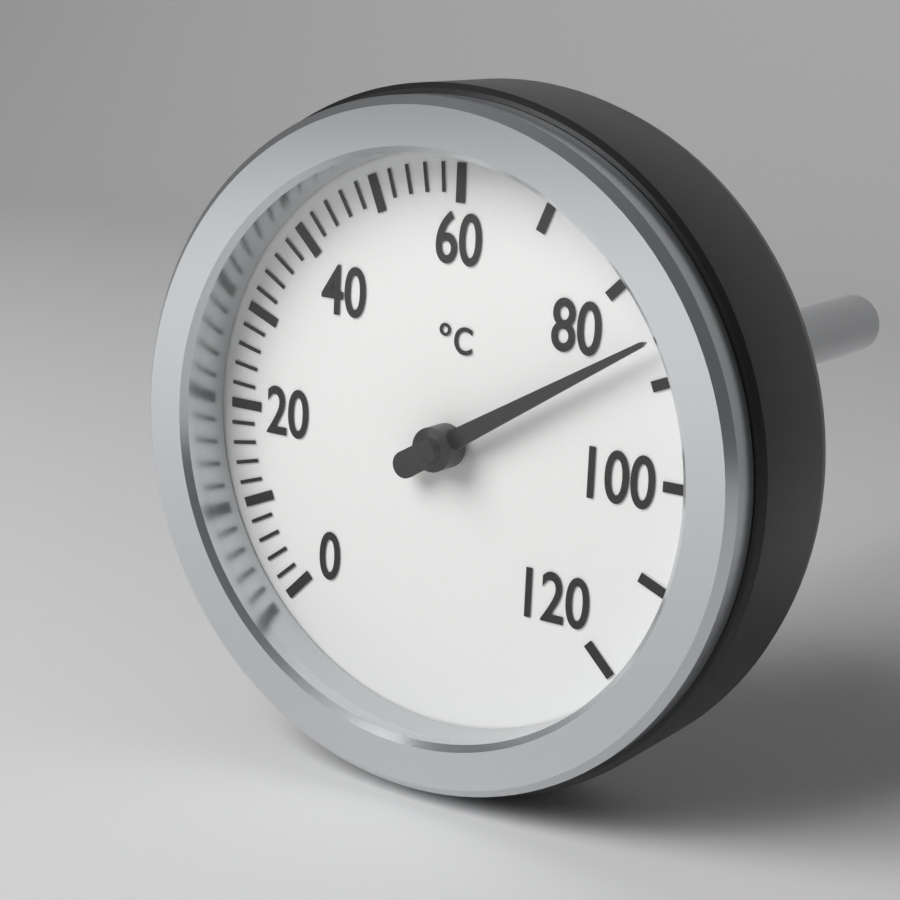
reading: 86 °C
